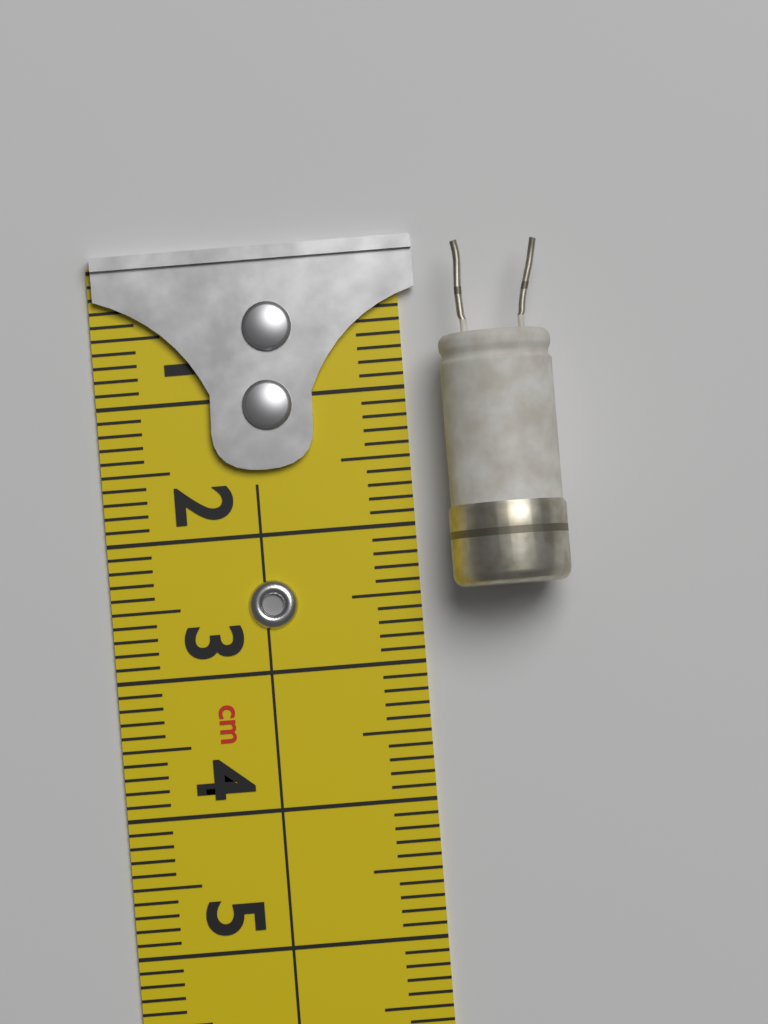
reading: 2.5 cm
